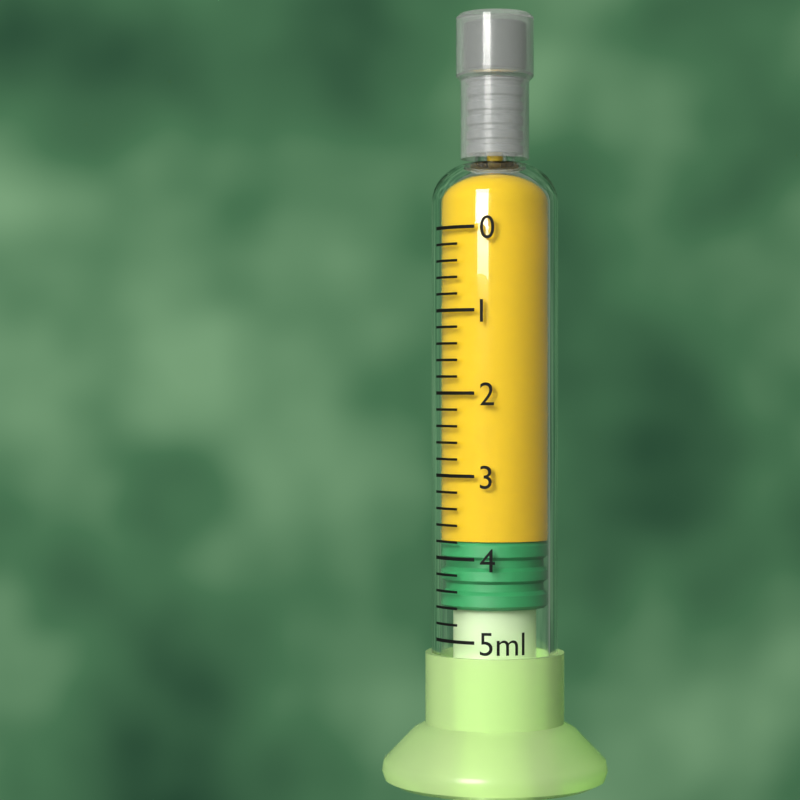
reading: 3.8 ml
